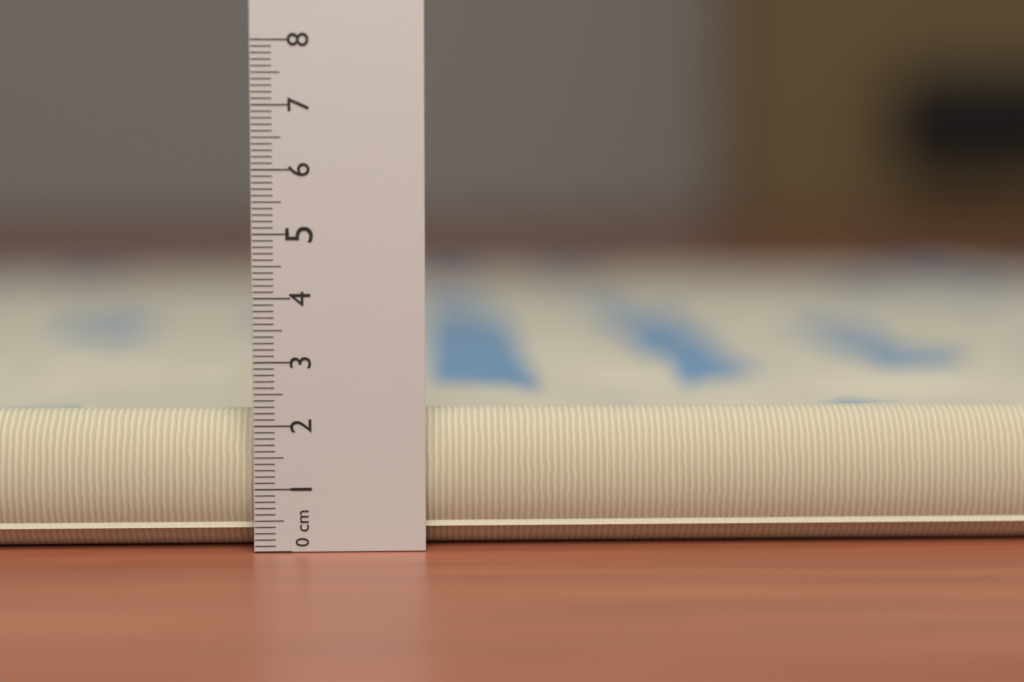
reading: 2.2 cm
